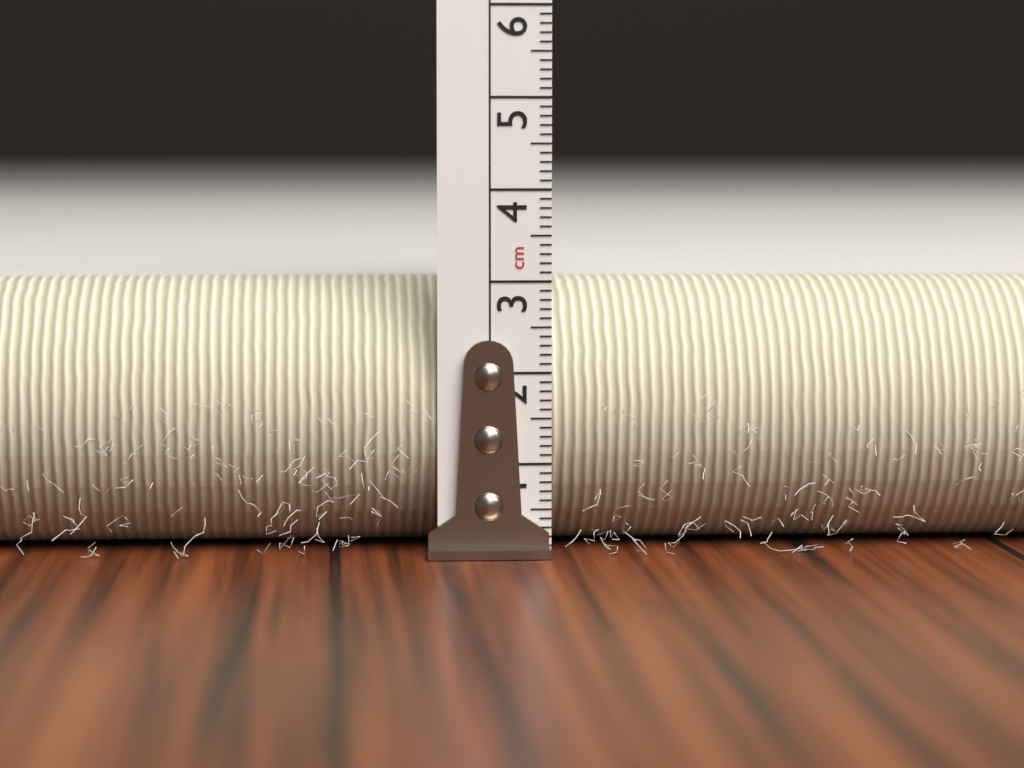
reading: 3.0 cm
